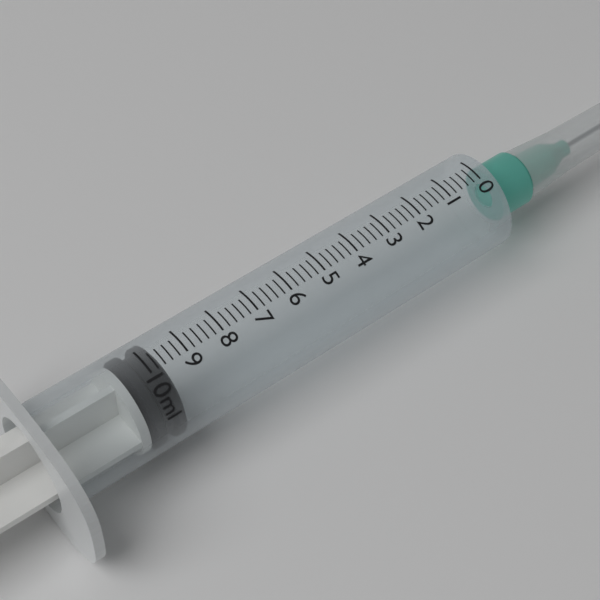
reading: 9.6 ml
